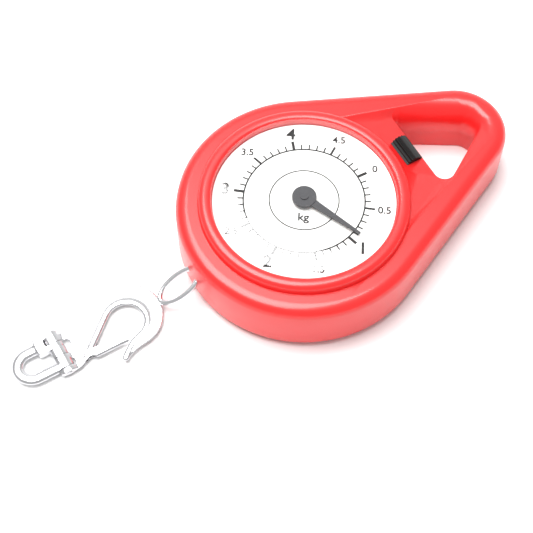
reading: 0.9 kg
